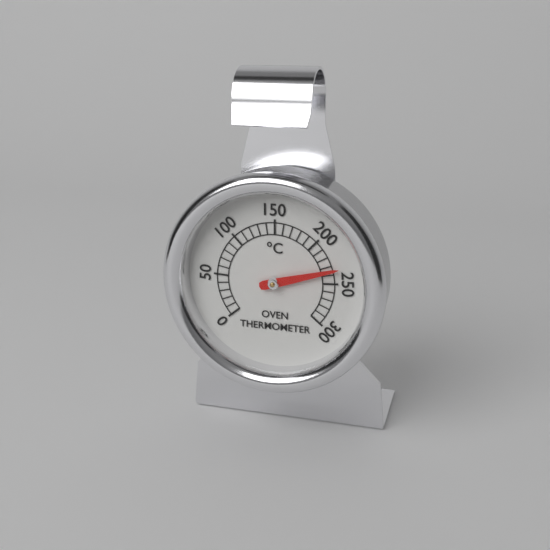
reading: 235 °C
